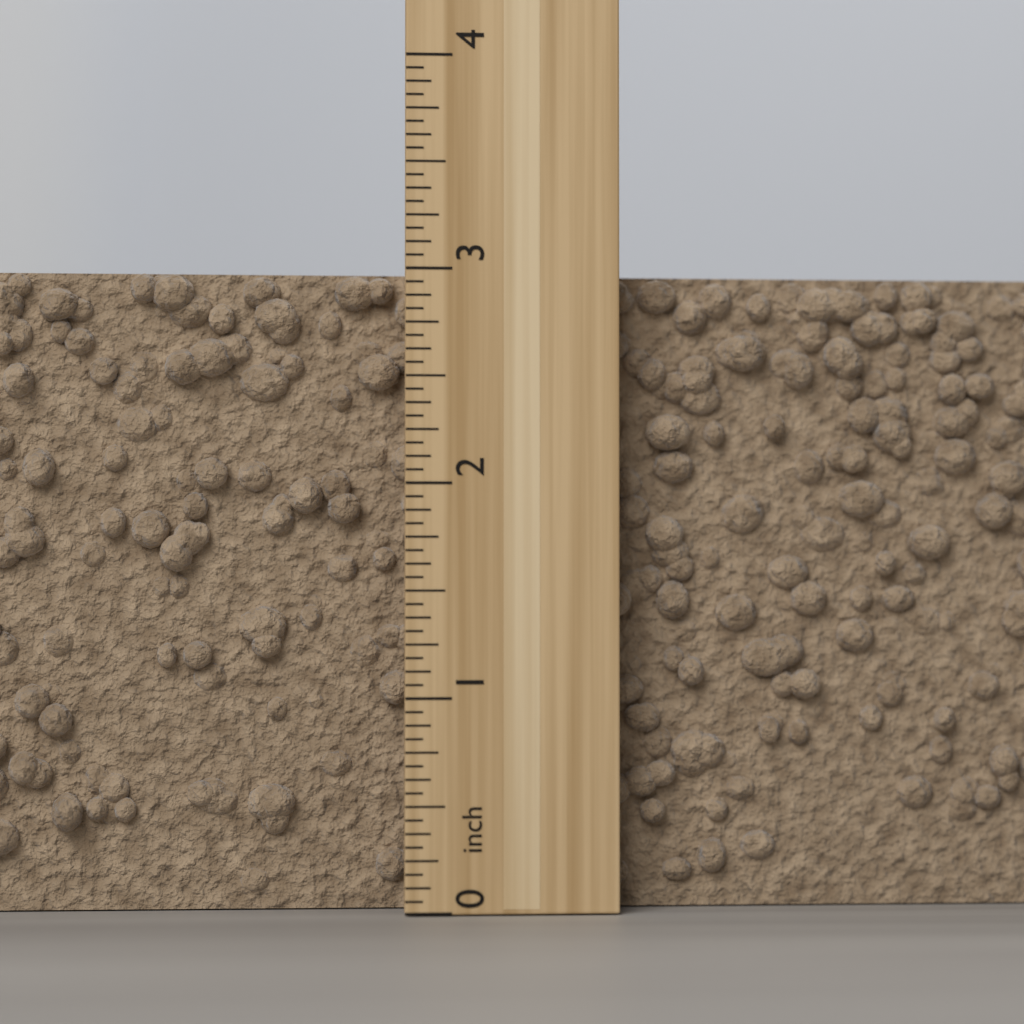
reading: 3.0000 inch
